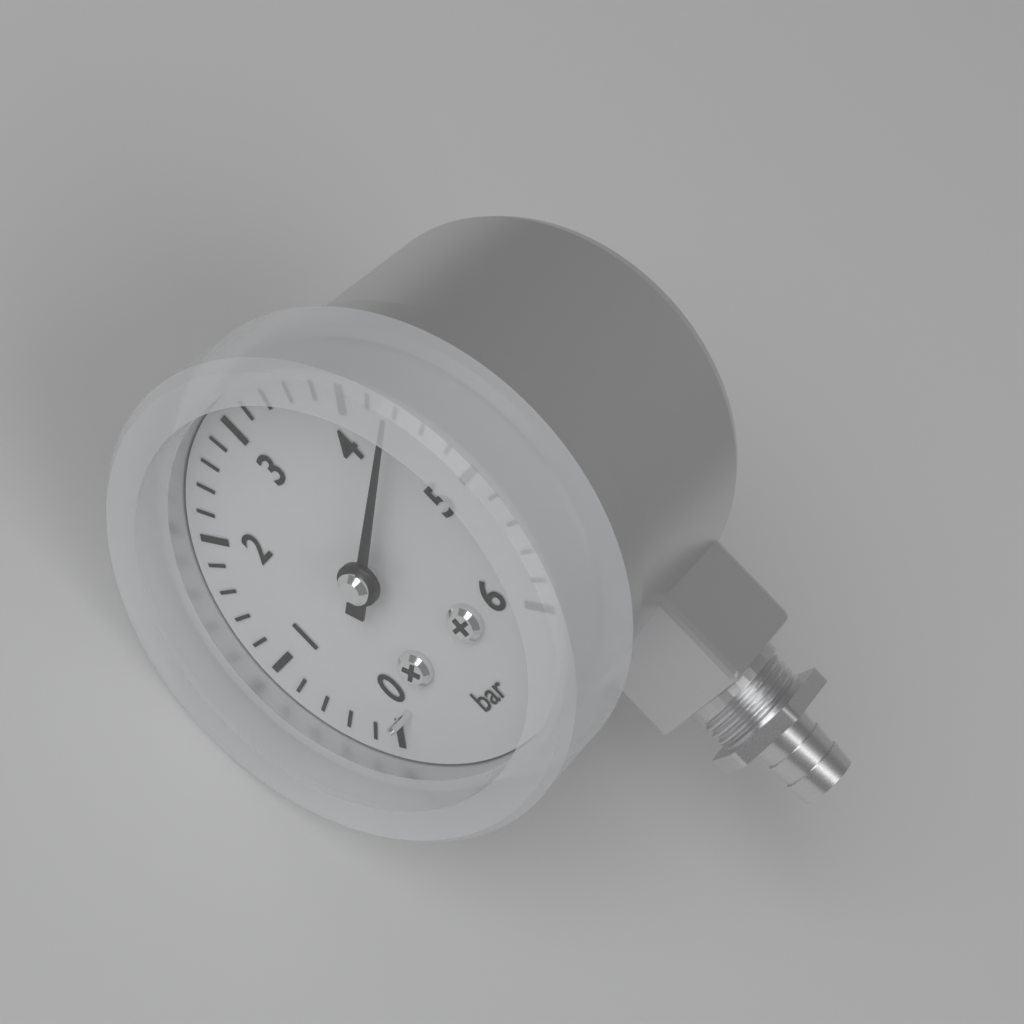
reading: 4.4 bar
